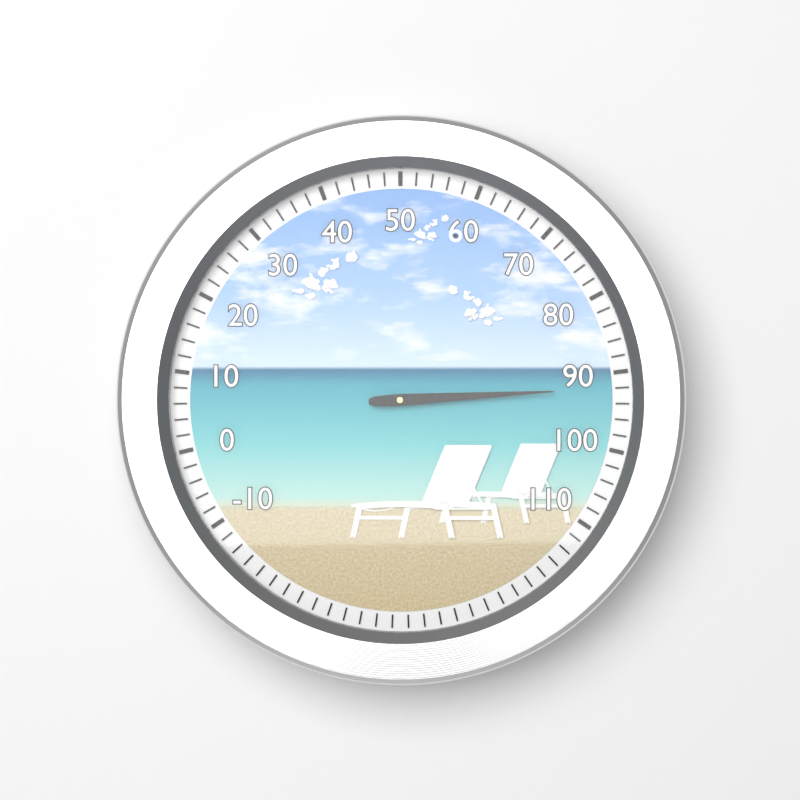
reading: 92 (no unit)
